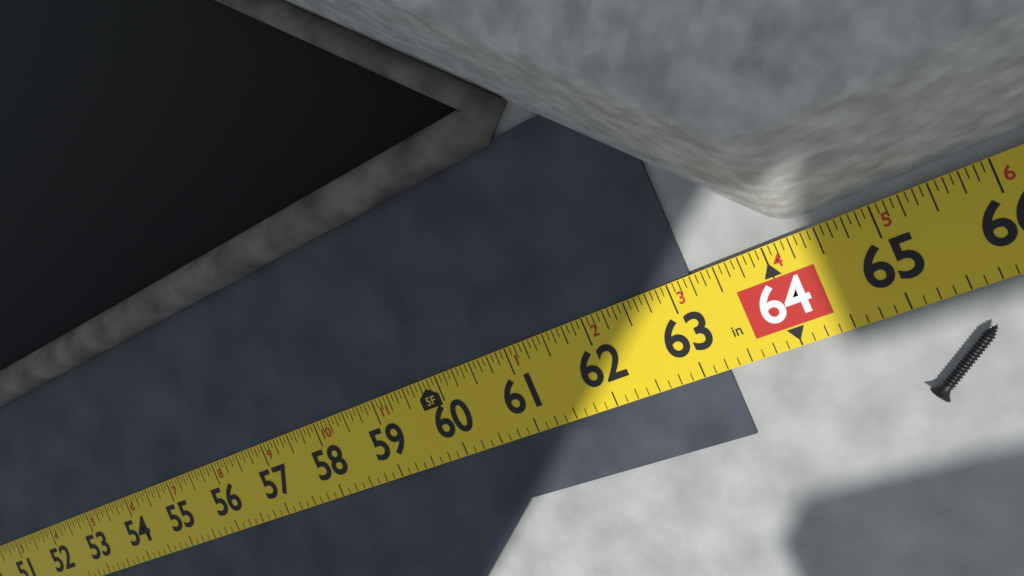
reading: 63.2500 in
